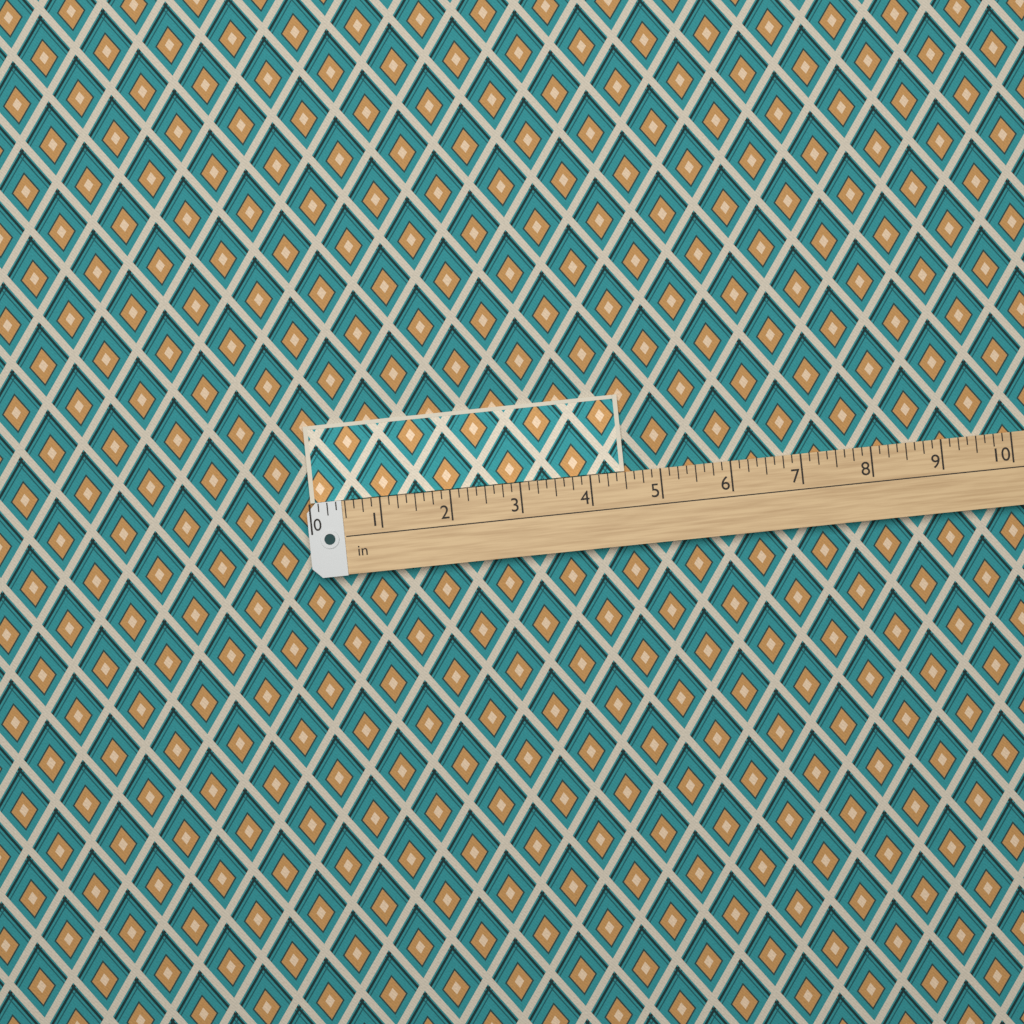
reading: 4.500 in
